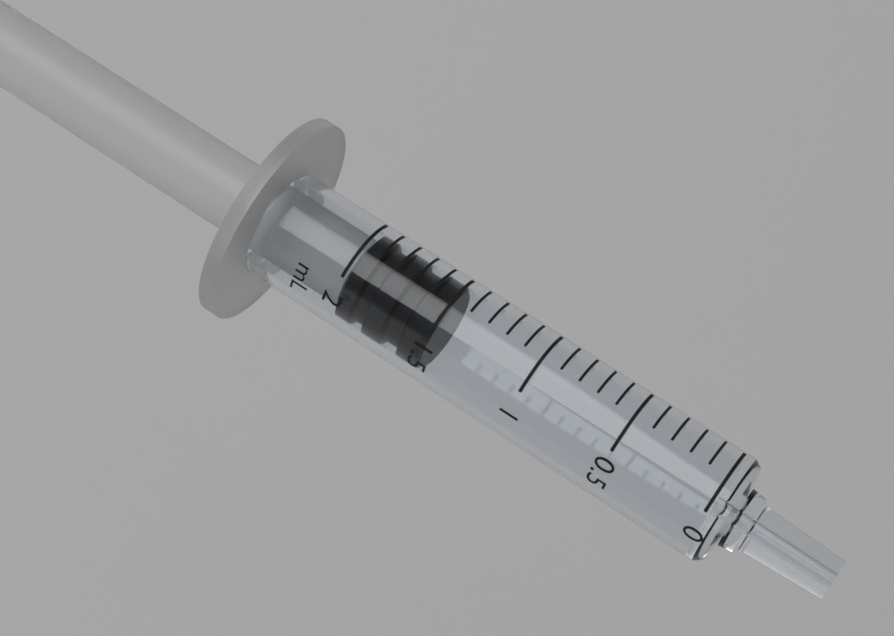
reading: 1.5 mL
